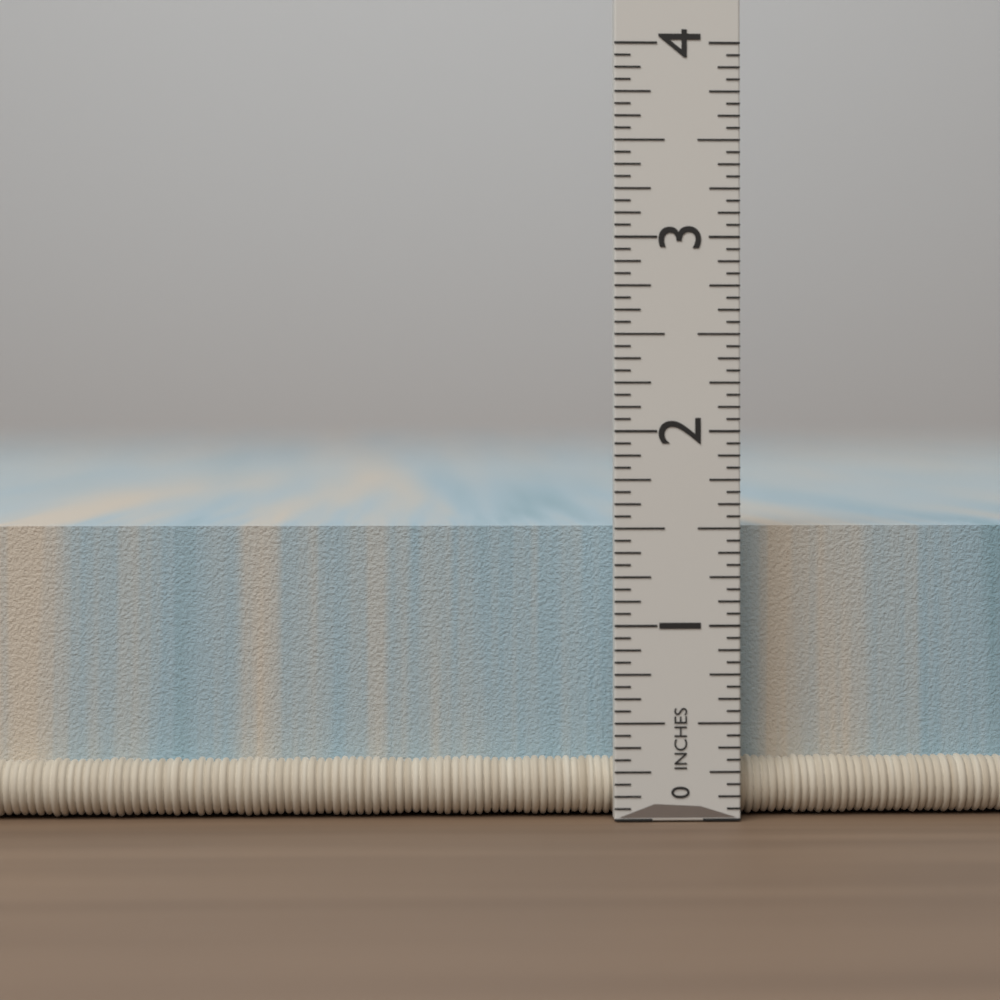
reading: 1.5000 in
